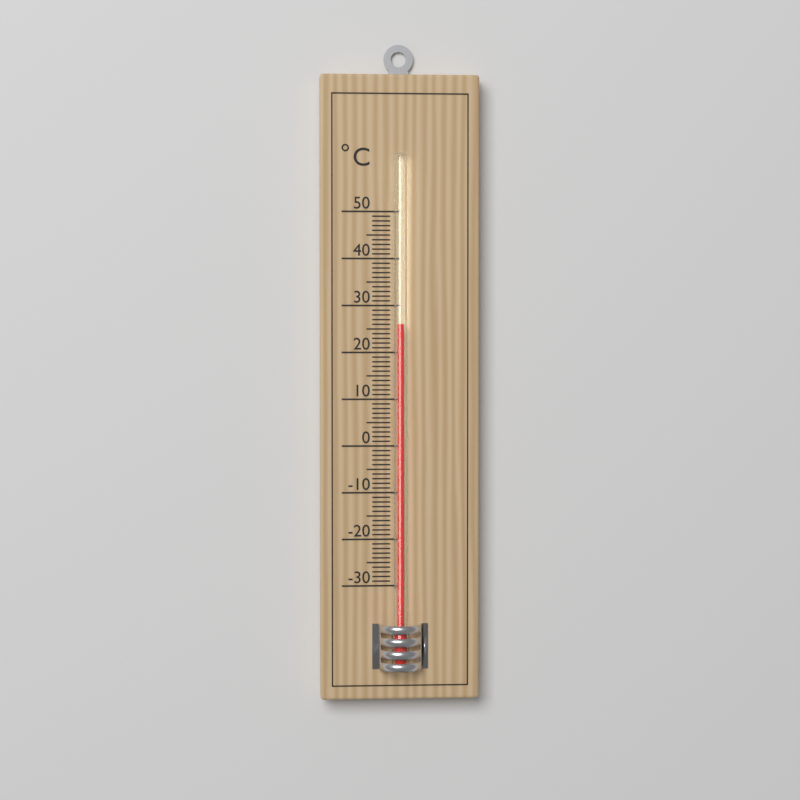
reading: 26 °C
